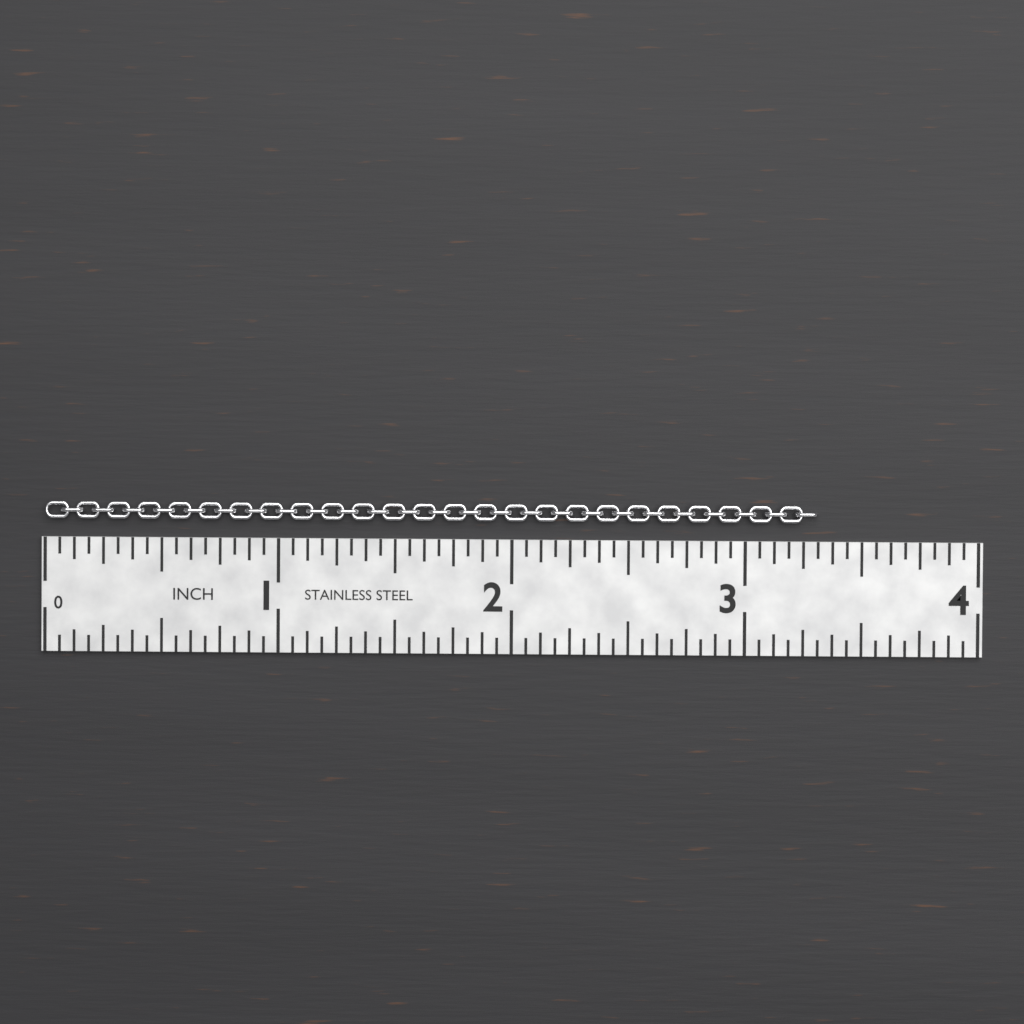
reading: 3.3125 in
